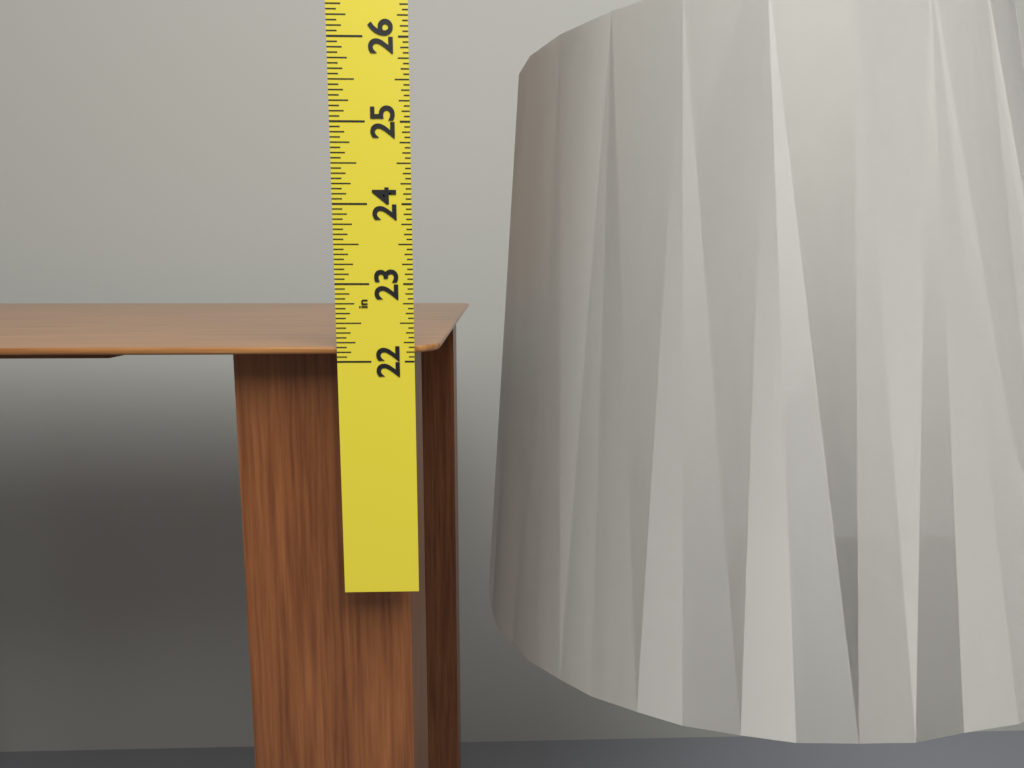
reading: 22.1875 in
